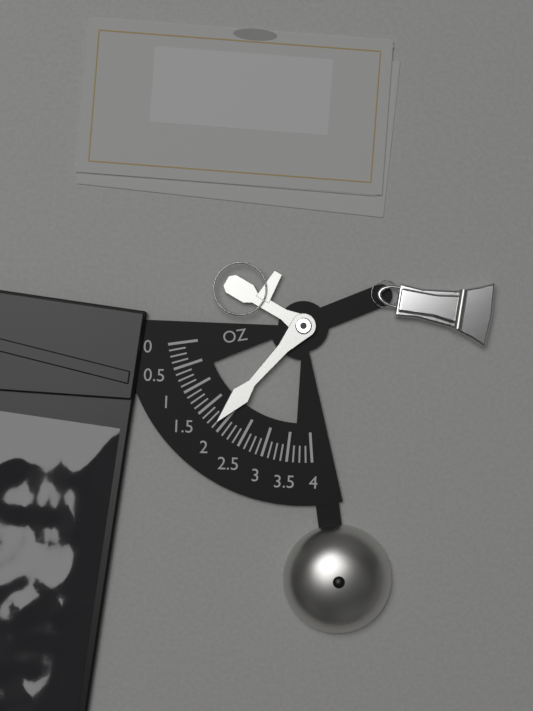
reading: 1.875 oz
